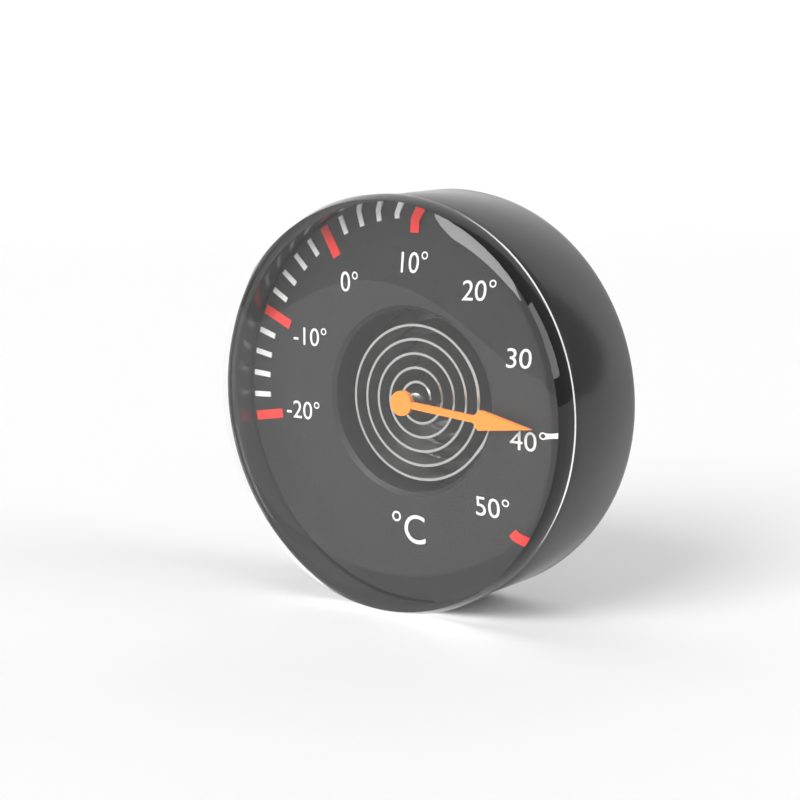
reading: 38 °C
